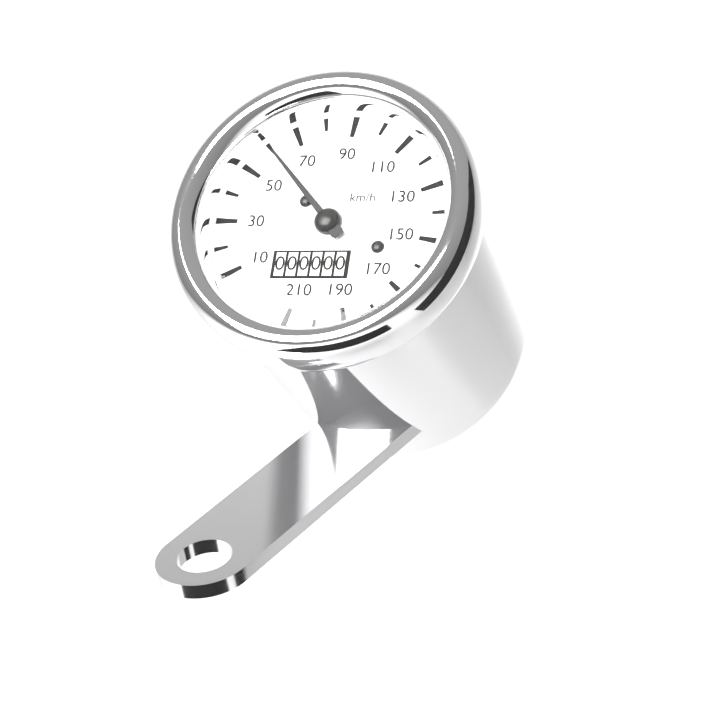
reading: 60 km/h
